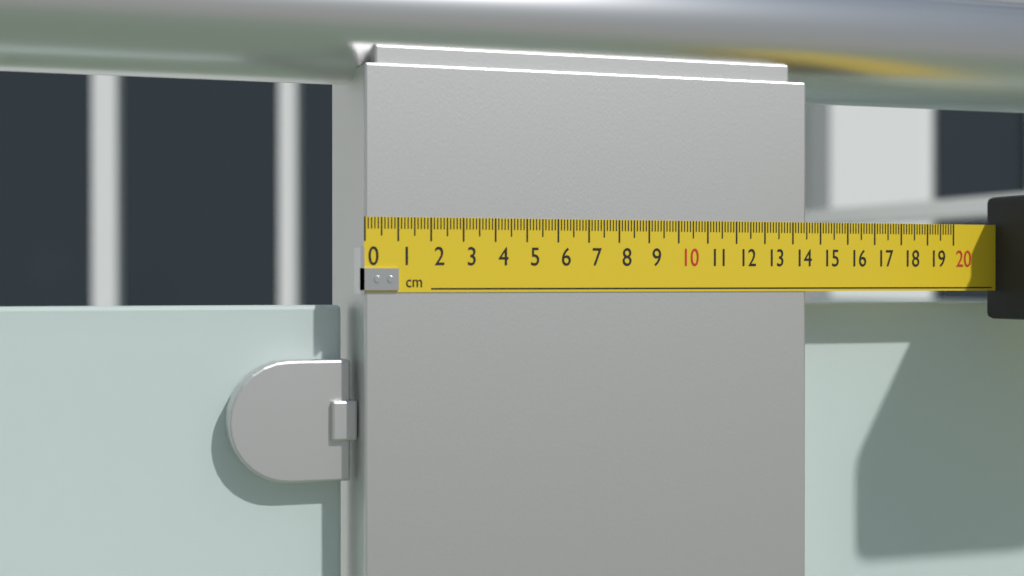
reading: 14.5 cm
